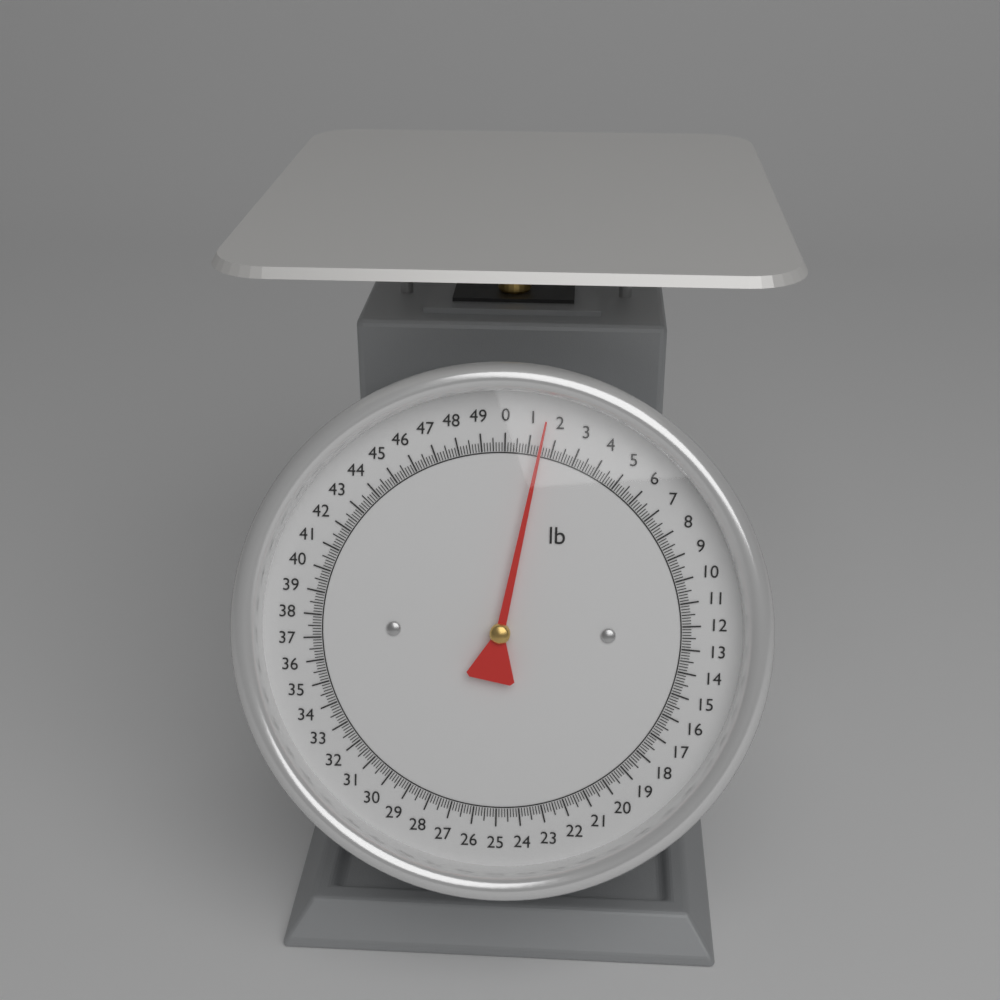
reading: 1.500 lb
